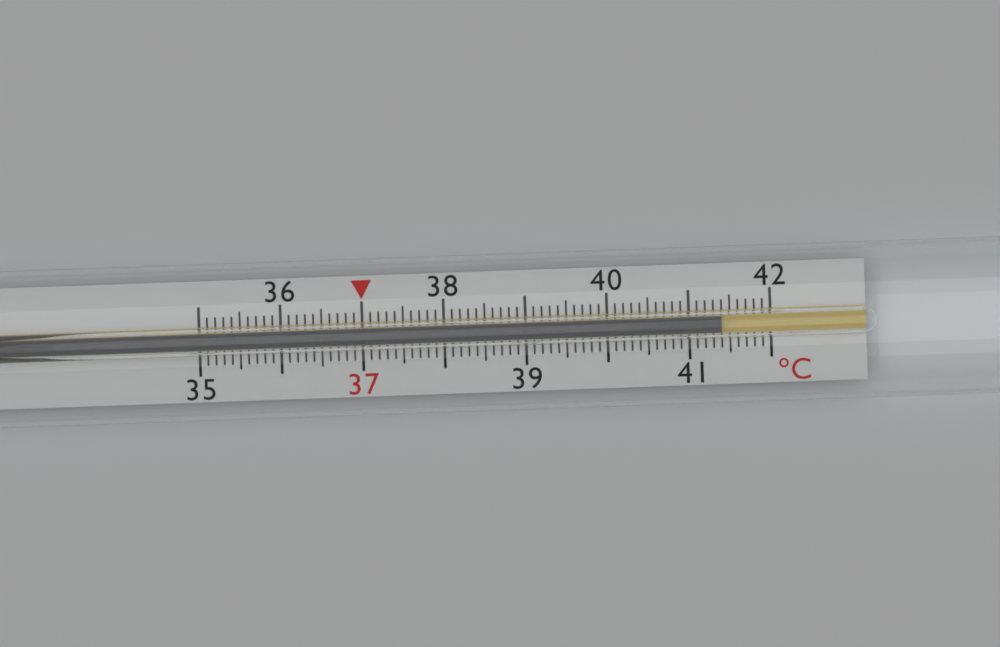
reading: 41.4 °C
